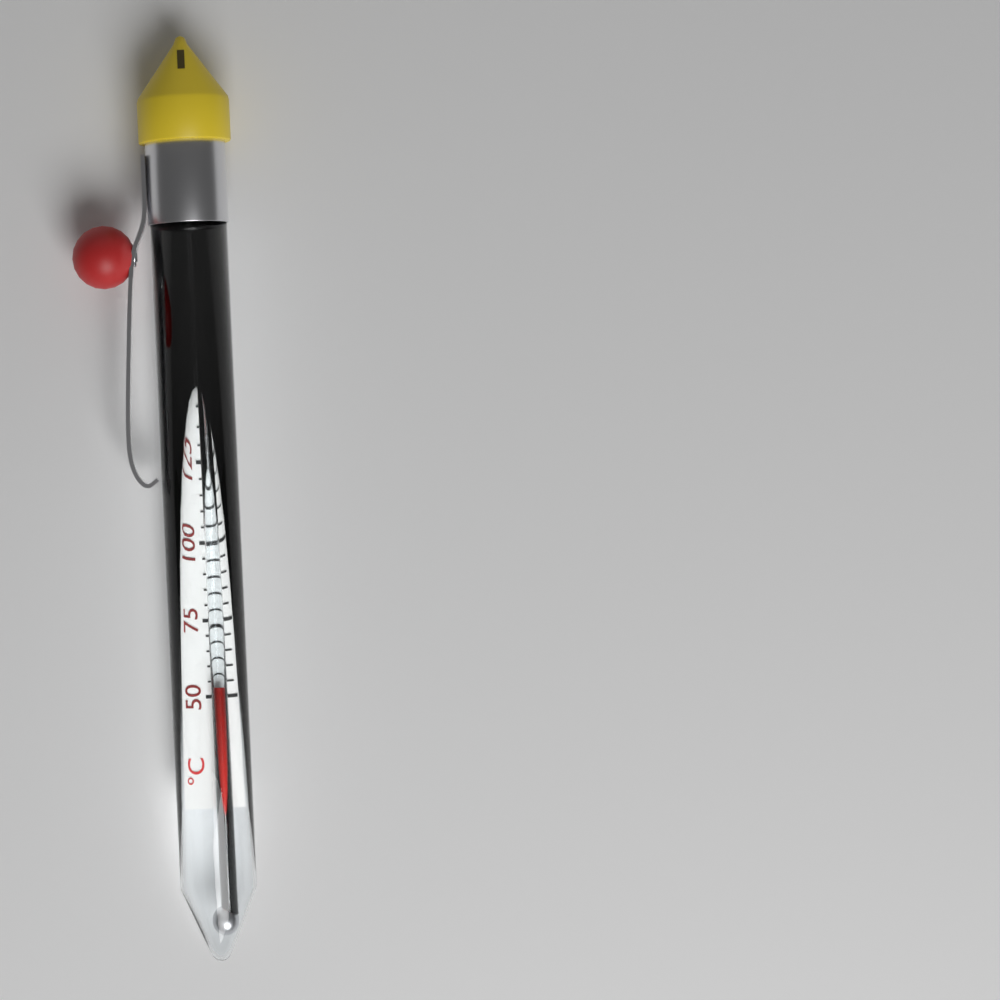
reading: 55 °C
